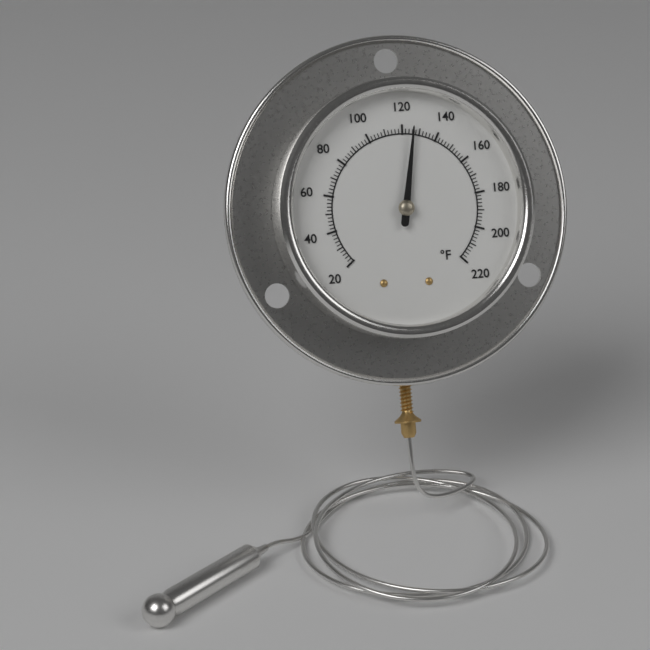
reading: 126 °F
